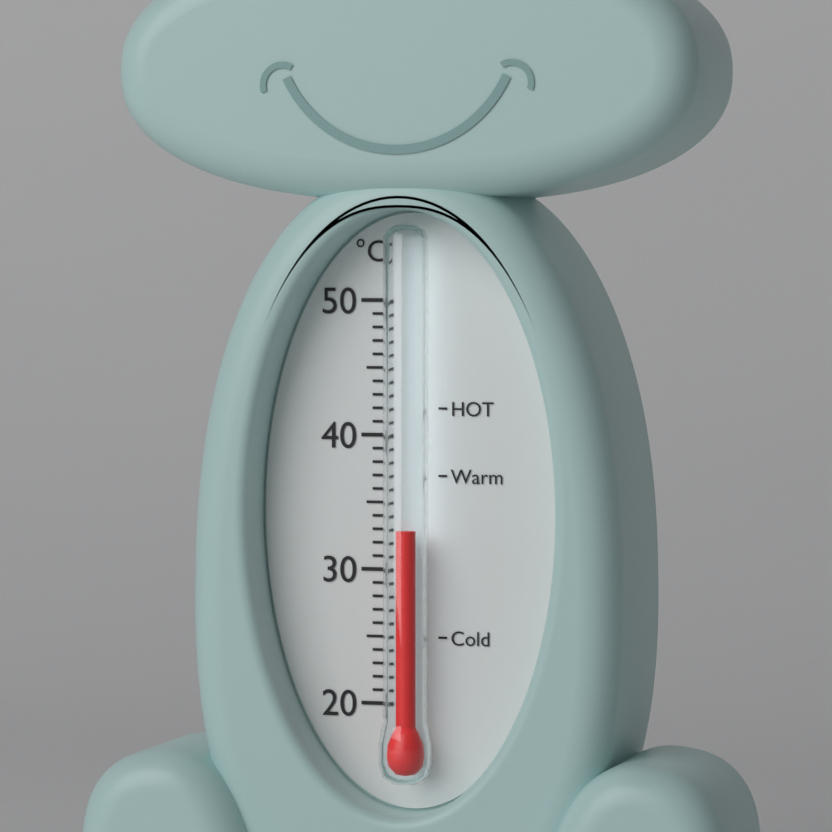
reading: 33 °C
